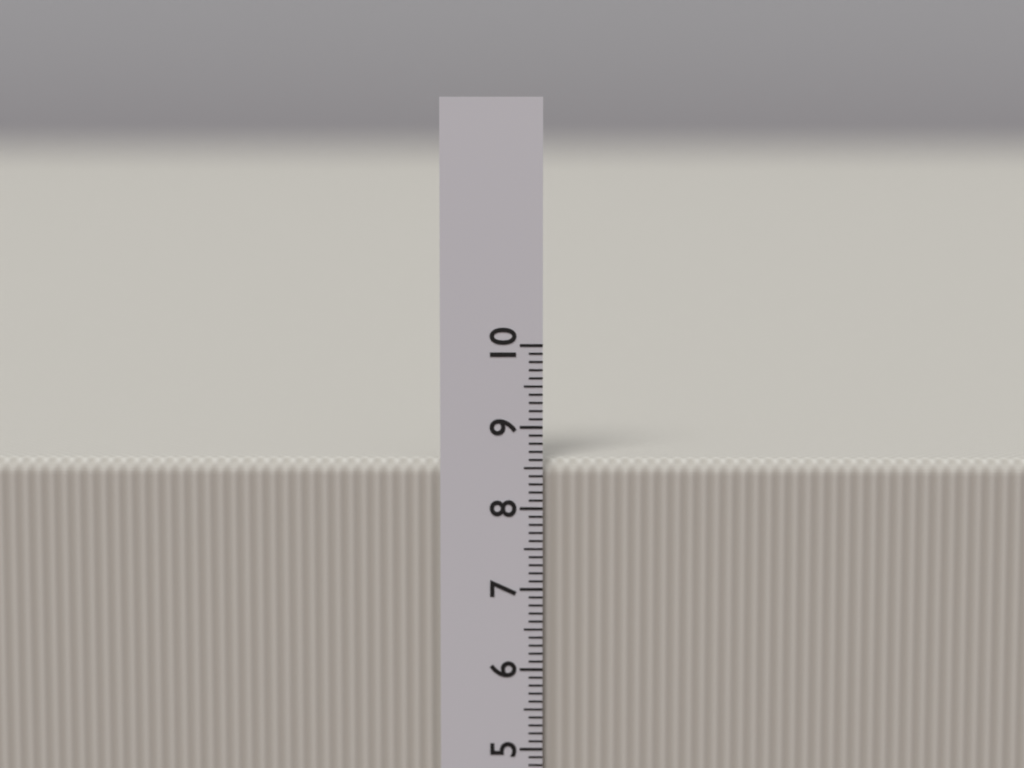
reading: 8.6 cm
